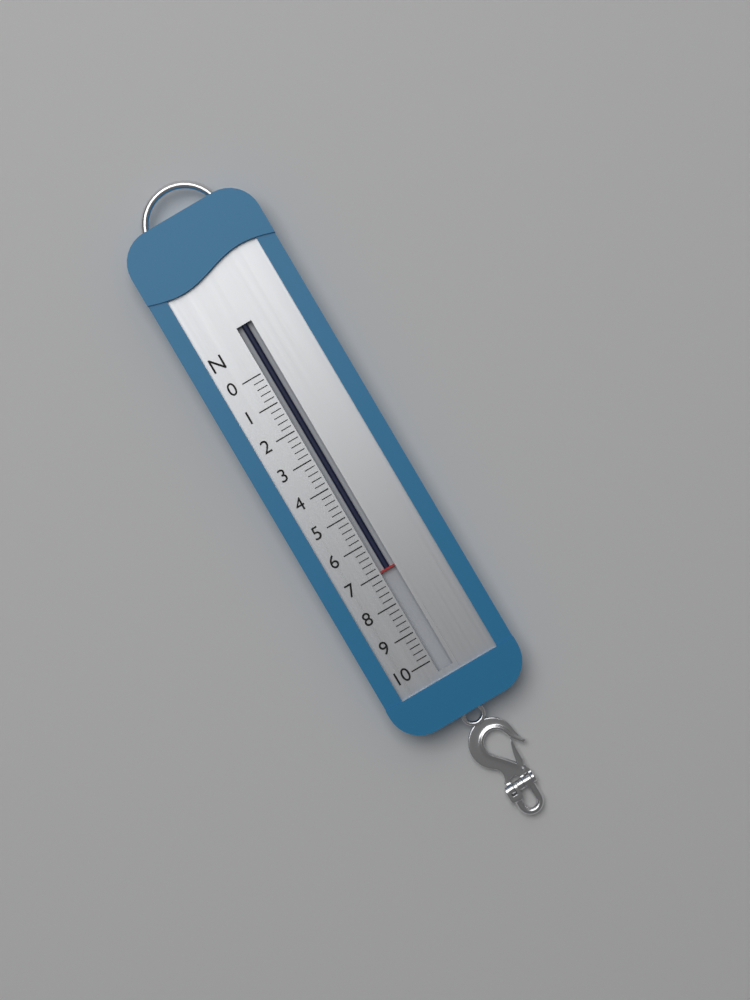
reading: 7.0 N
